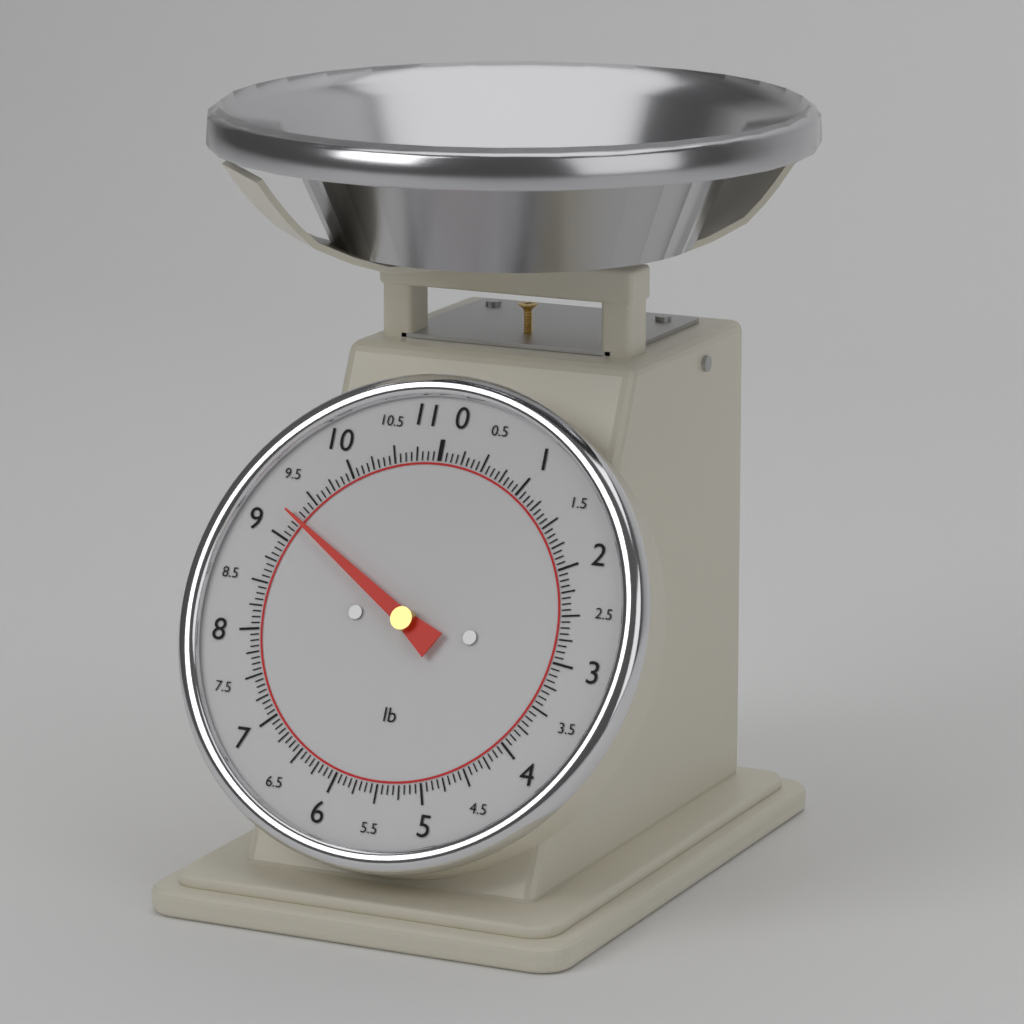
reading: 9.2500 lb
